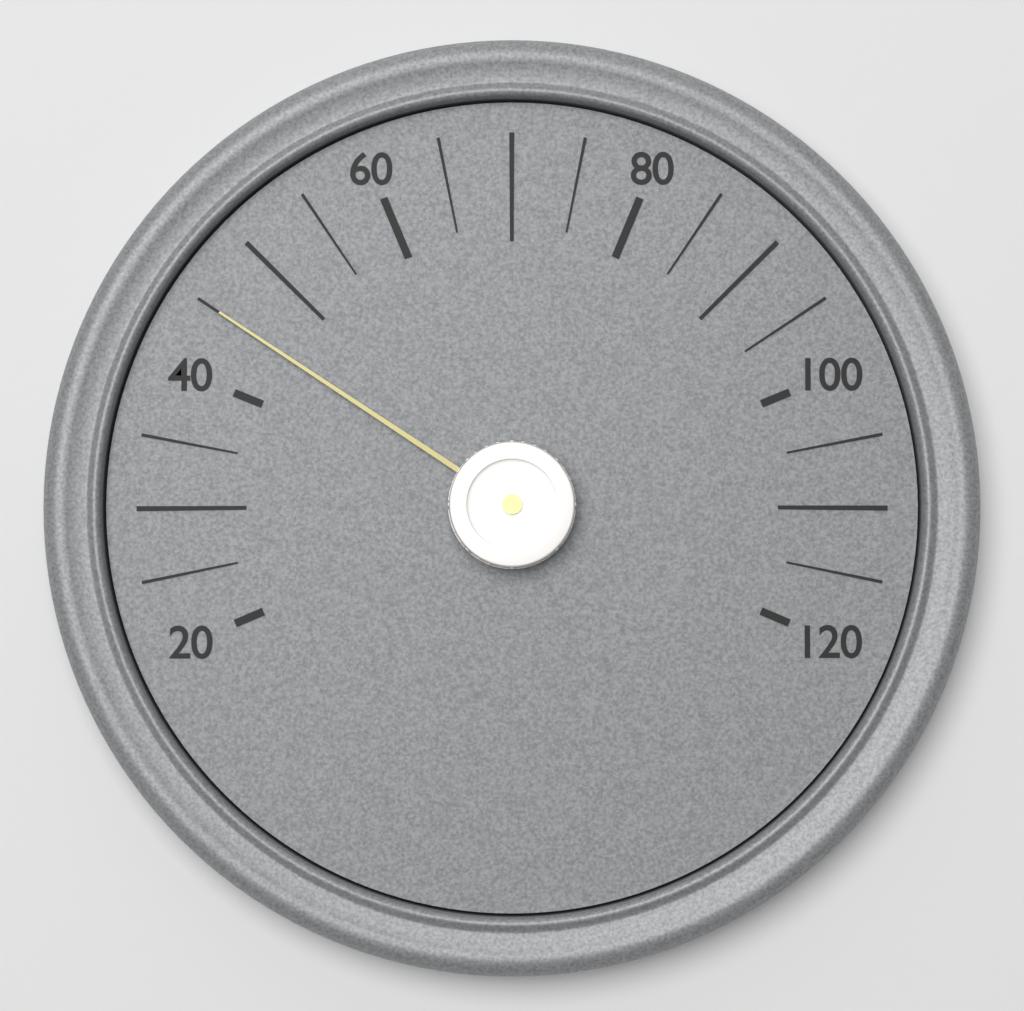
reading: 45 (no unit)
